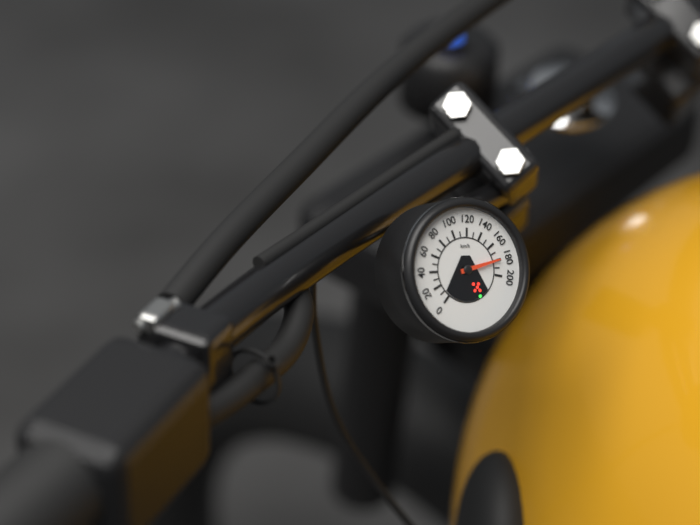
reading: 180 km/h
